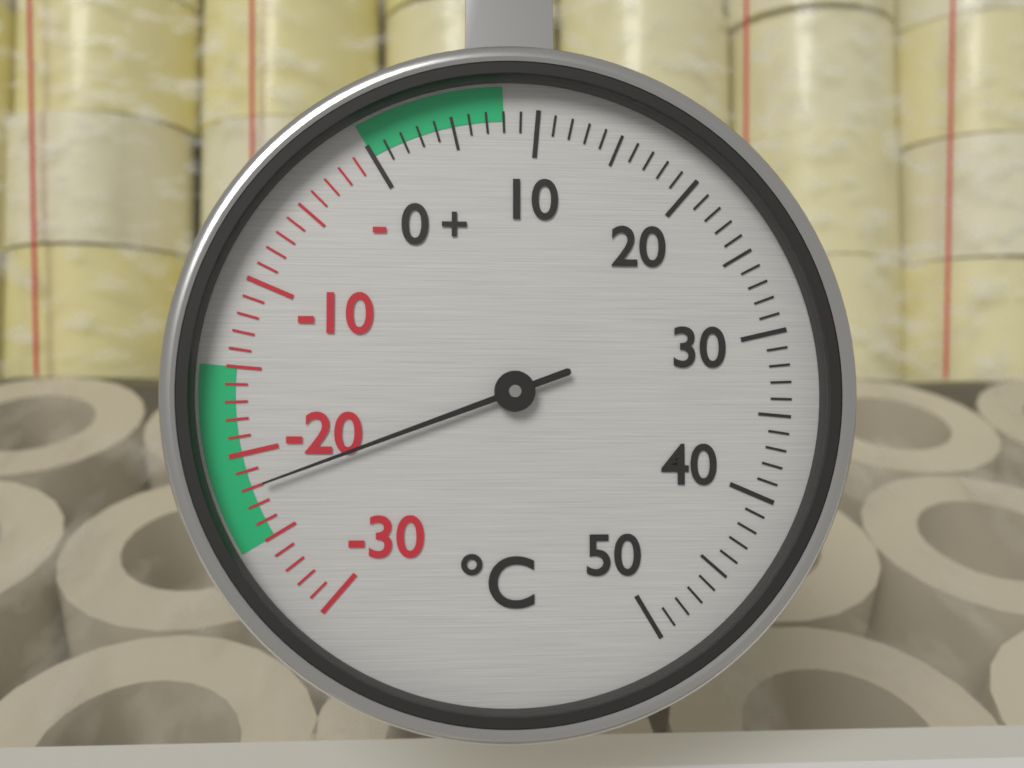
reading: -22 °C
